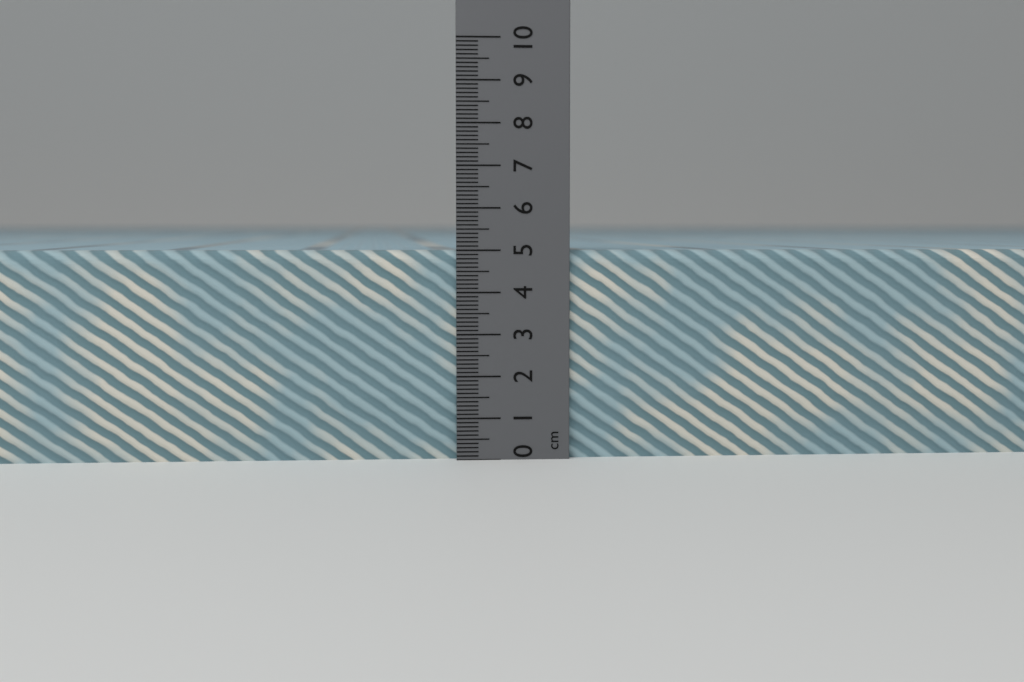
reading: 5.0 cm
